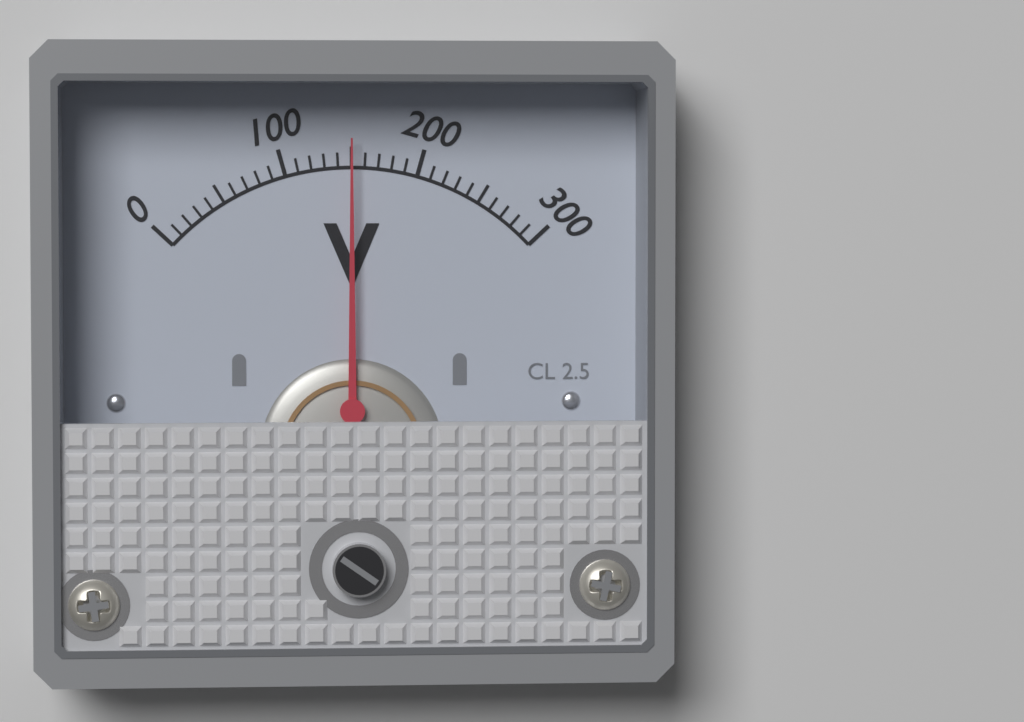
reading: 150 V
